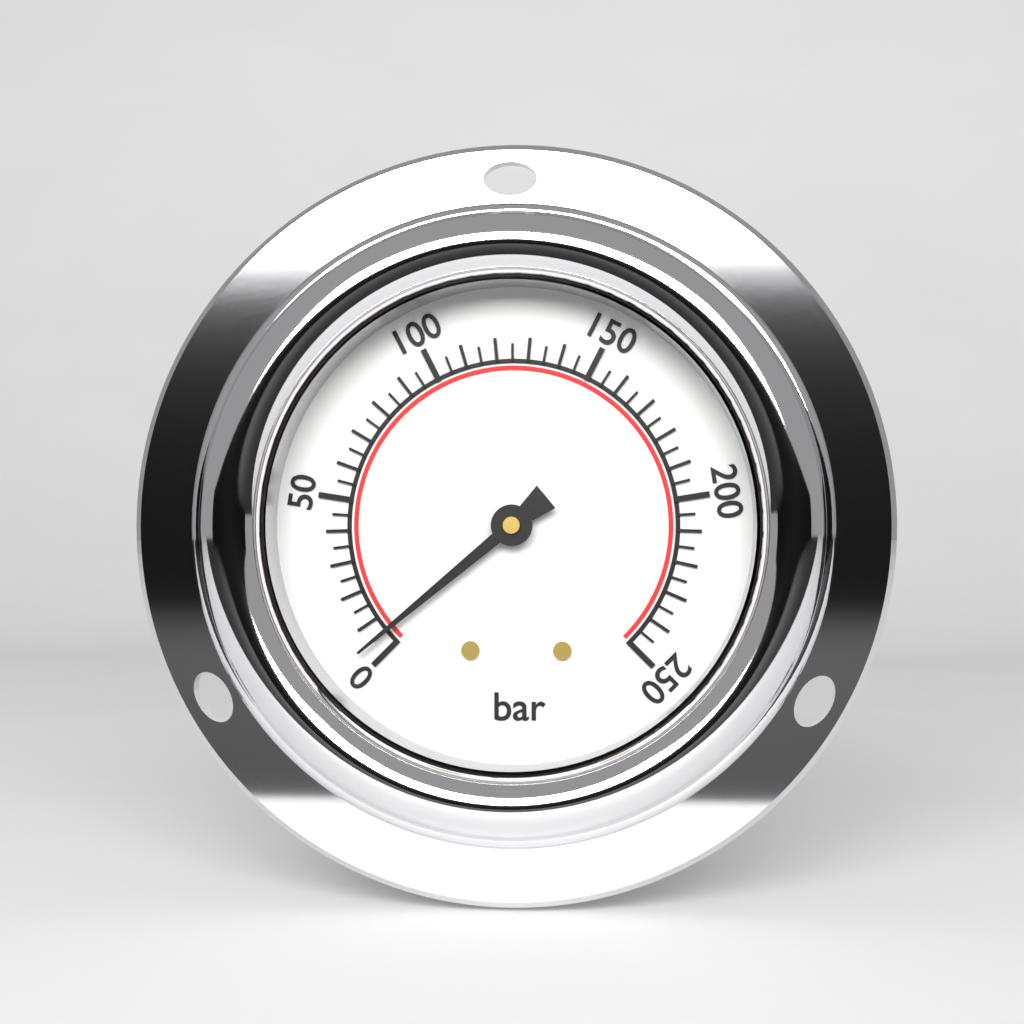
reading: 5 bar
